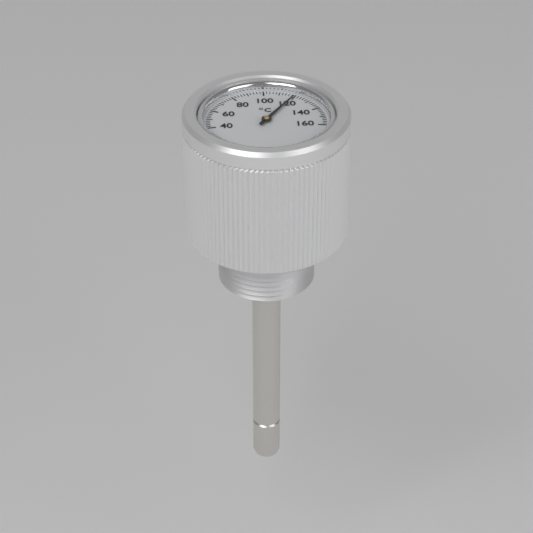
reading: 120 °C
